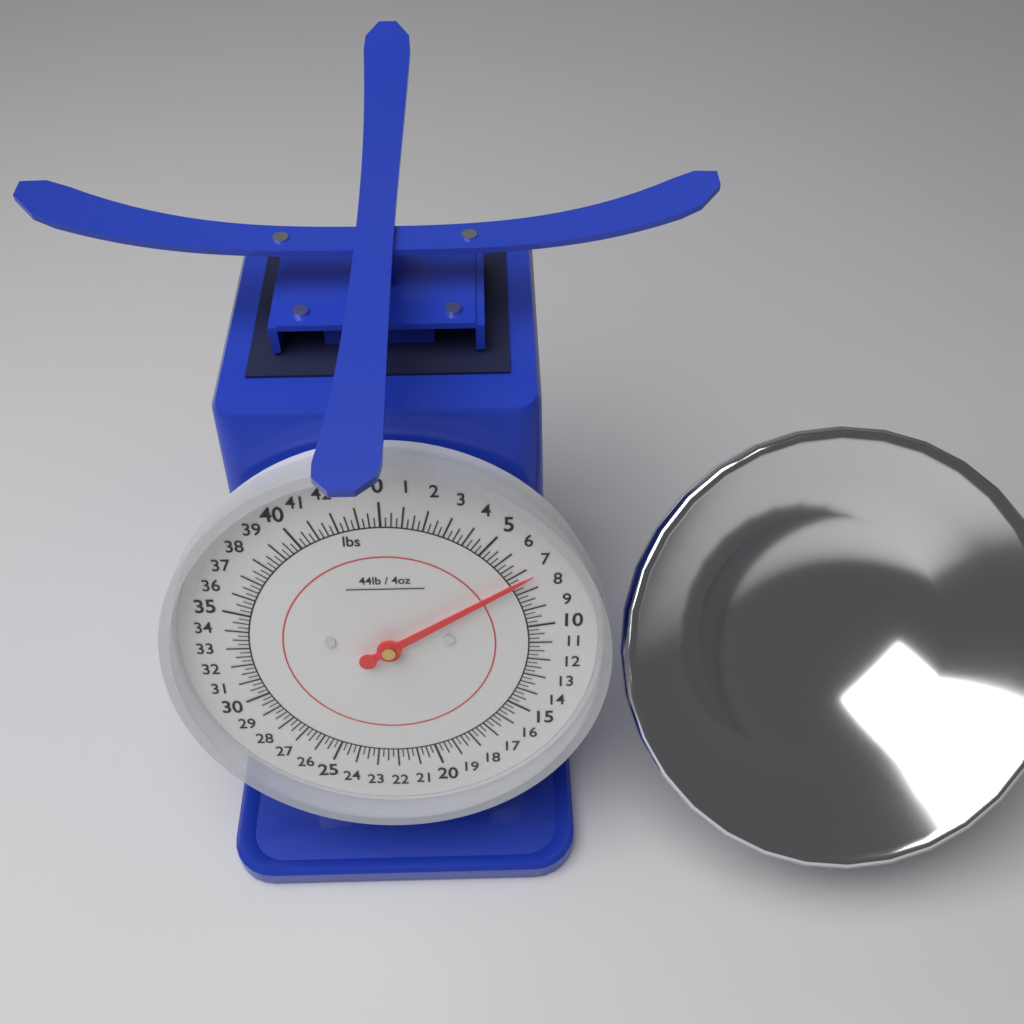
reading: 7.25 lbs
